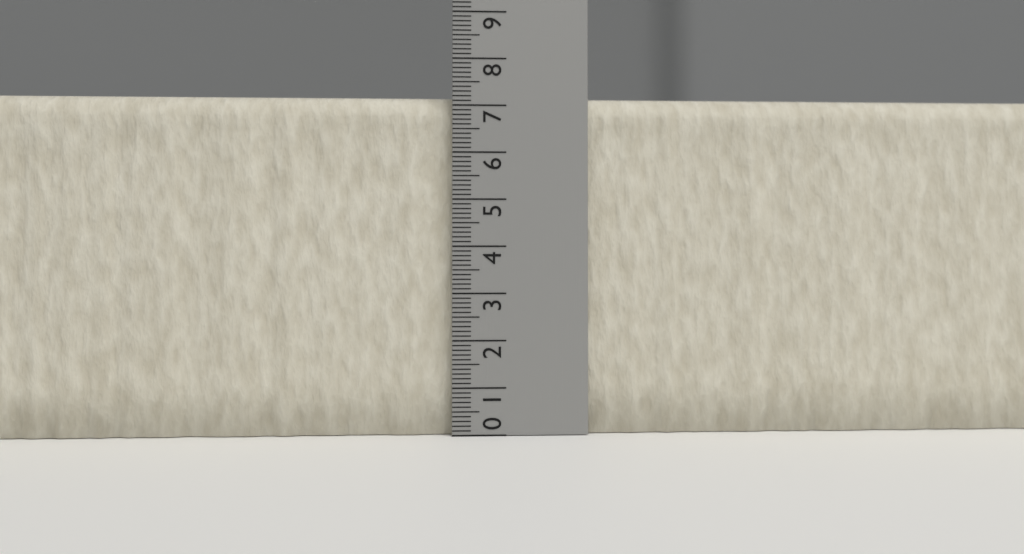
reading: 7.2 (no unit)
